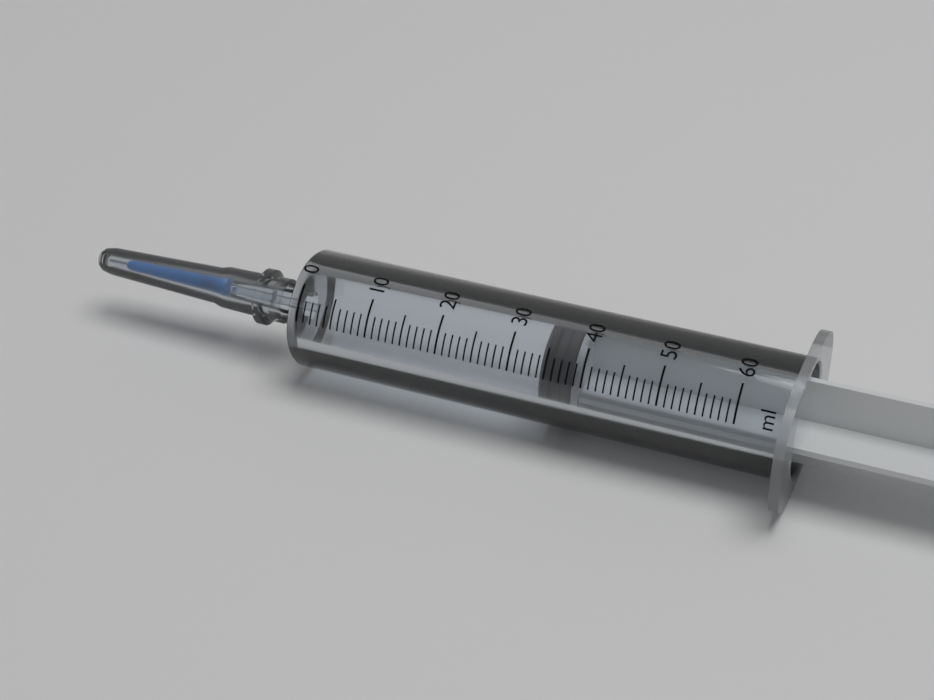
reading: 34 ml
